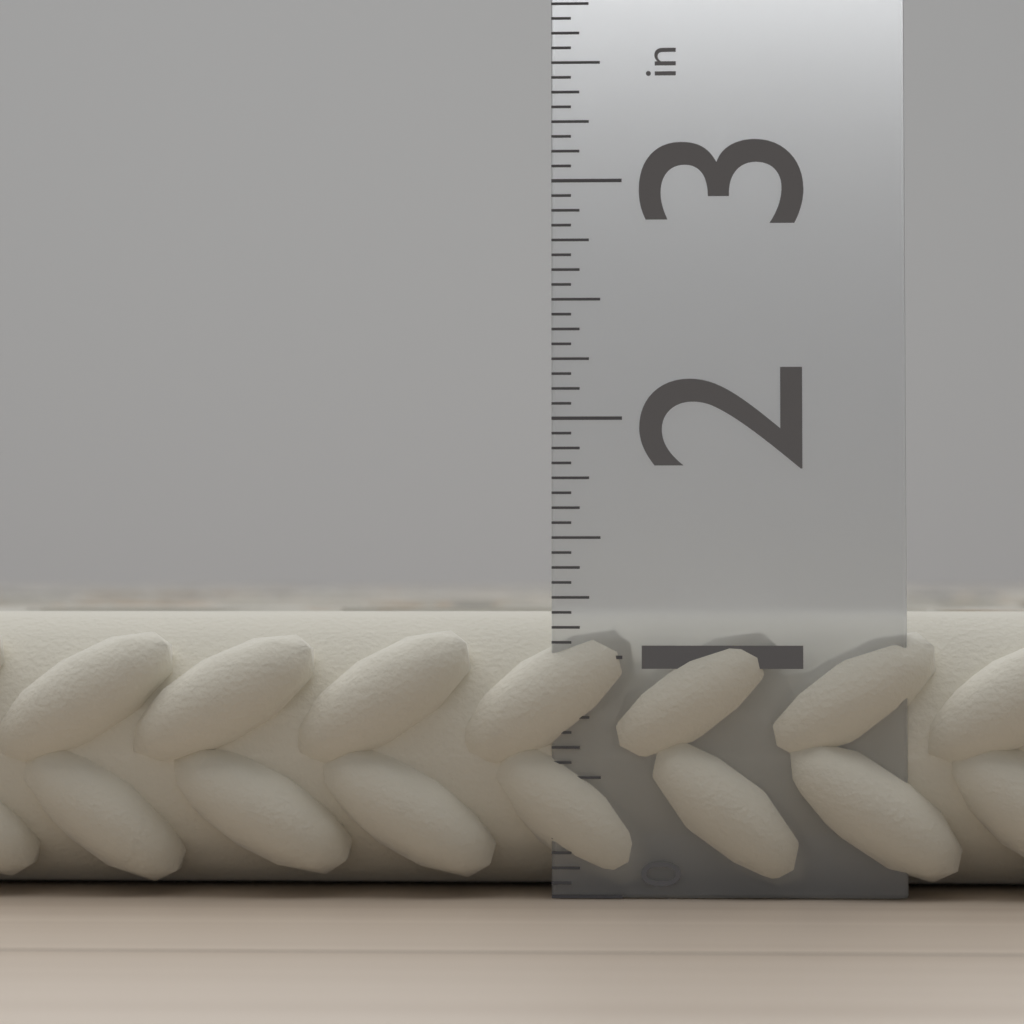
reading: 1.1875 in
